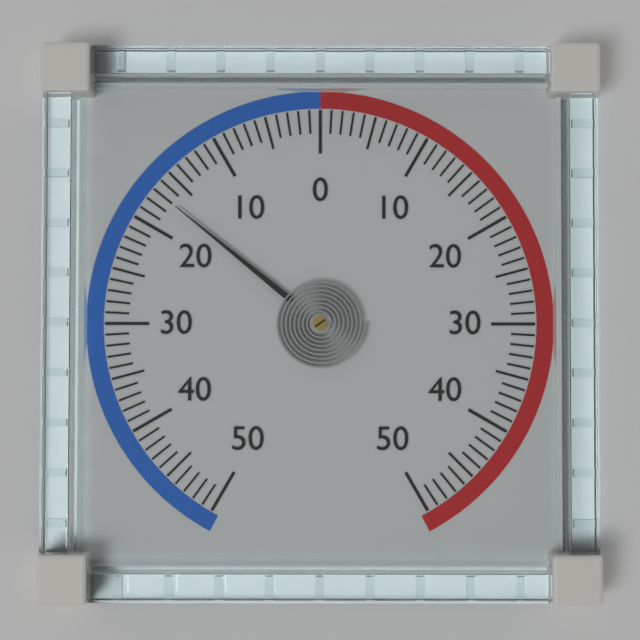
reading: -17 (no unit)
